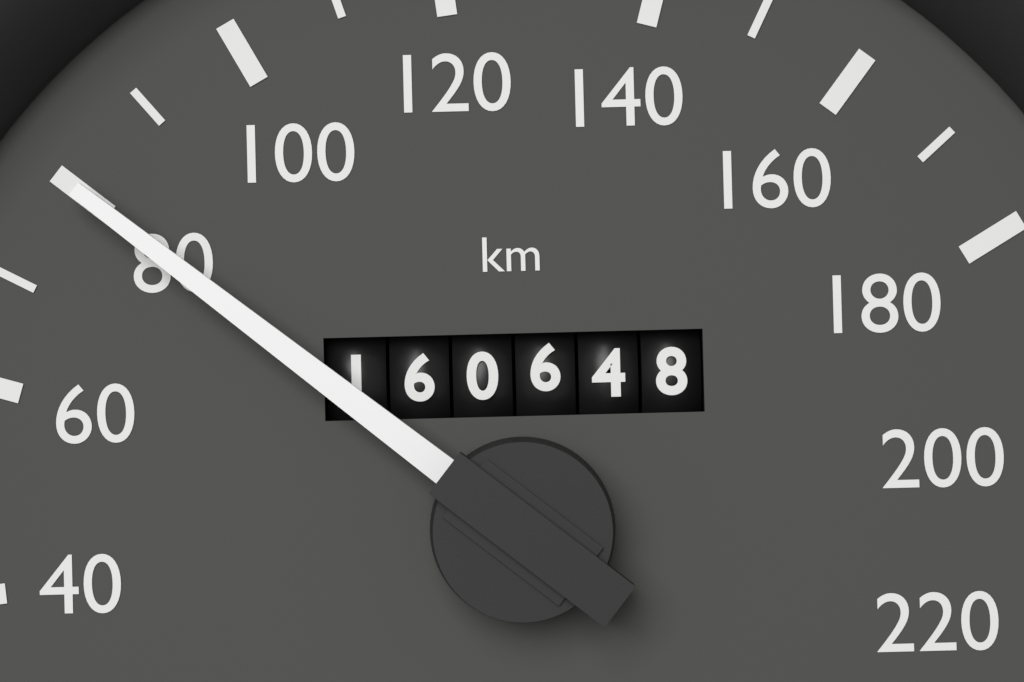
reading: 80 km/h
